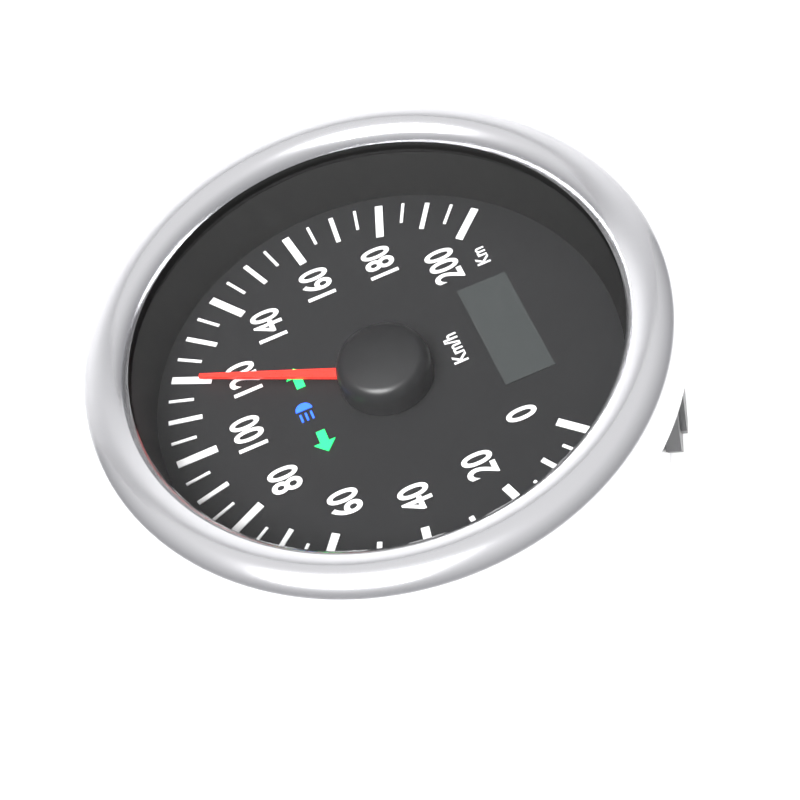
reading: 120 km/h
